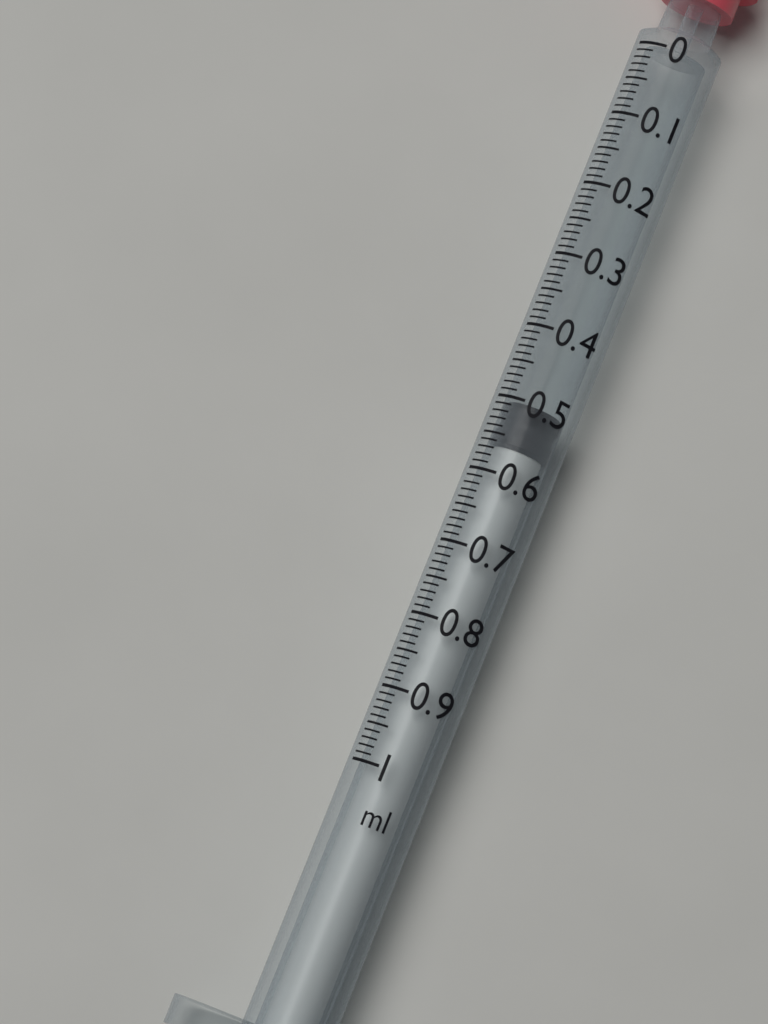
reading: 0.50 ml
